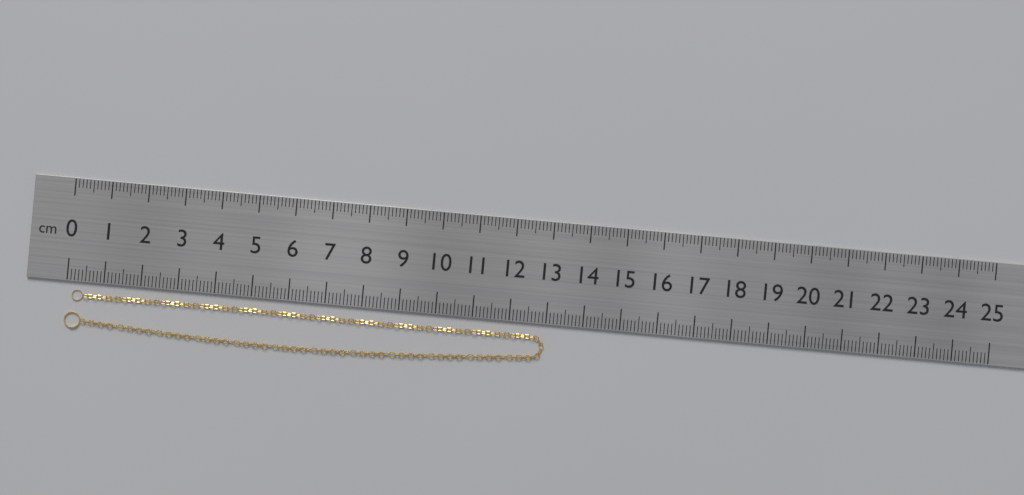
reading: 13.0 cm
